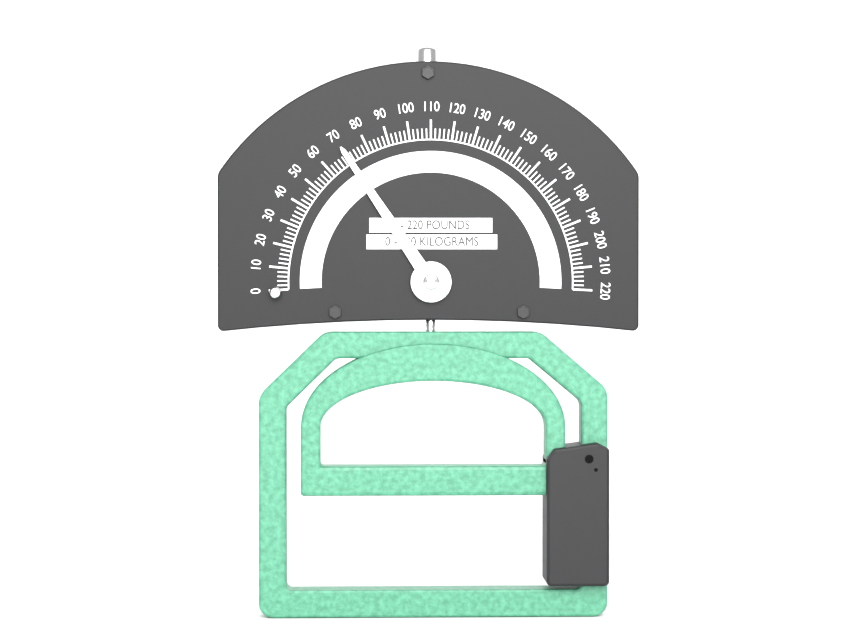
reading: 70 lb
